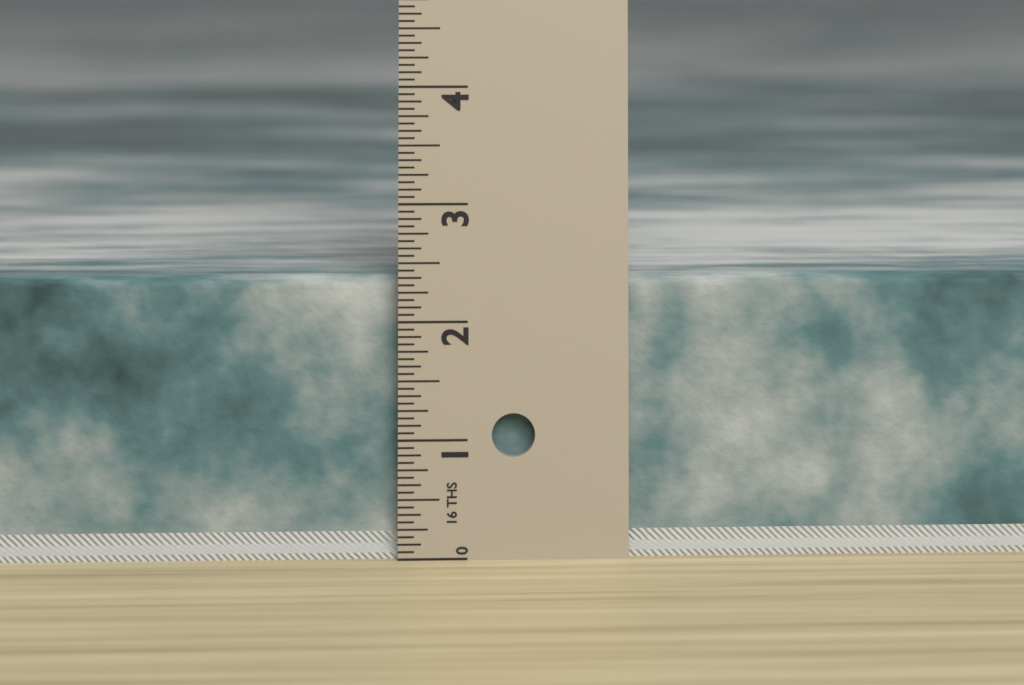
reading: 2.3750 in
